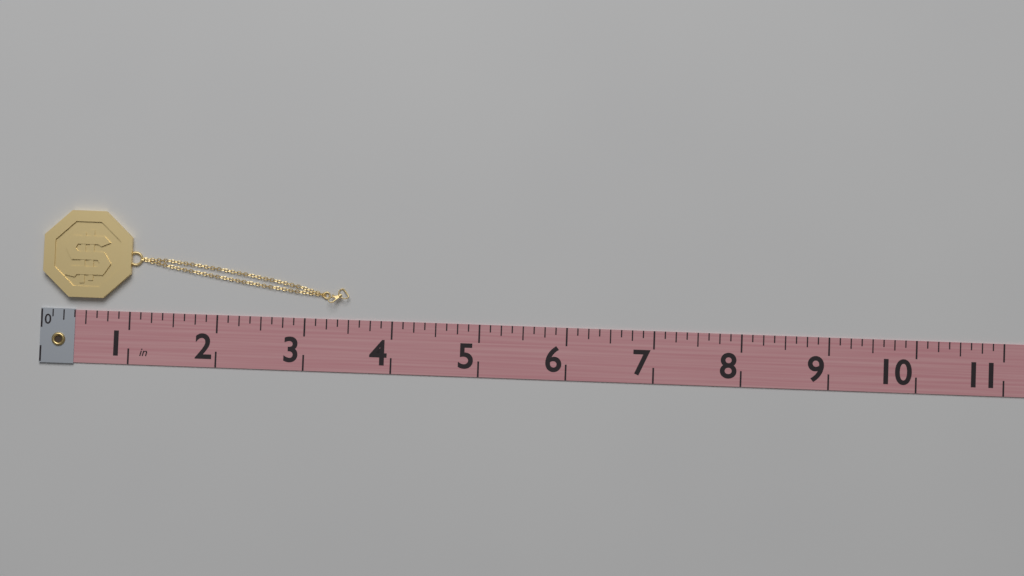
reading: 3.500 in
